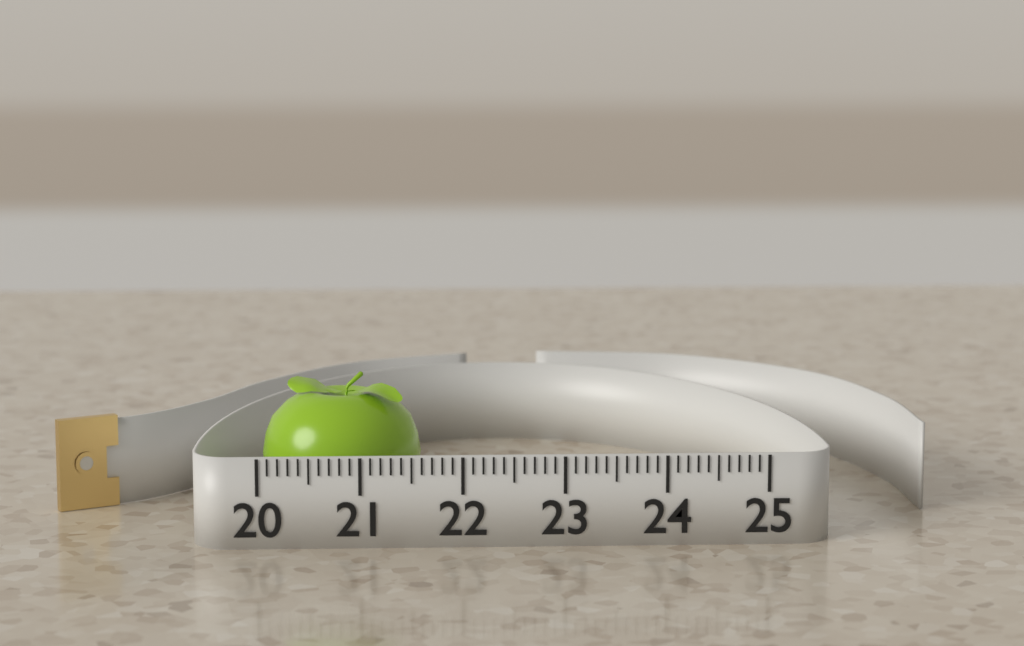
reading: 21.6 (no unit)
